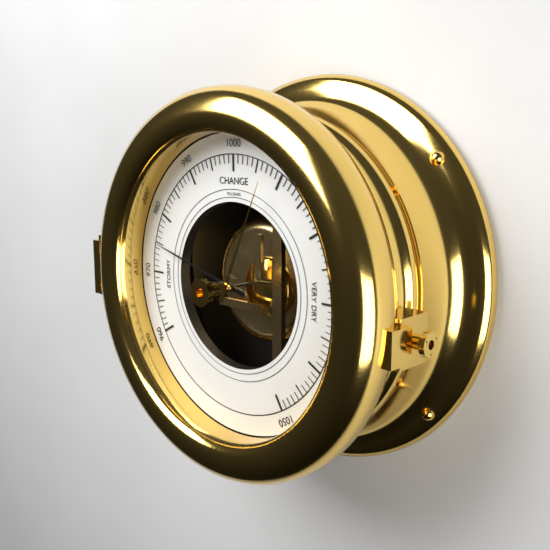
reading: 975 mbar
